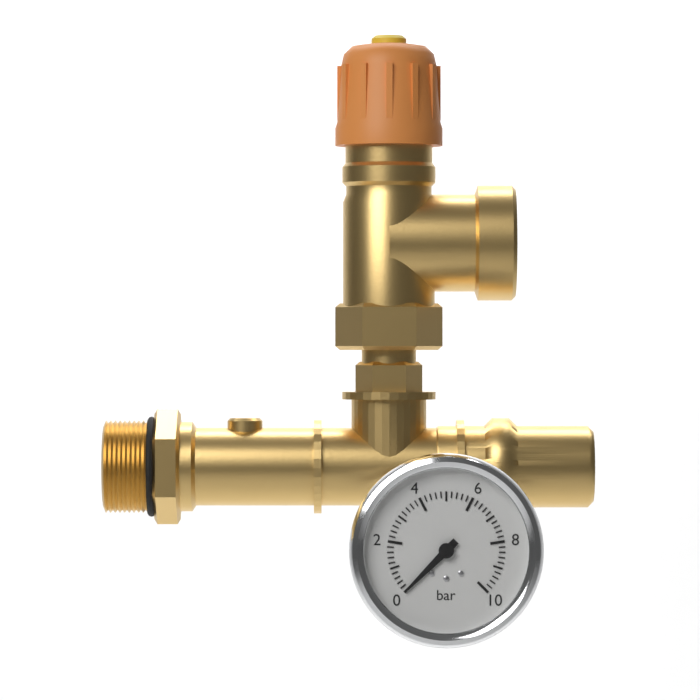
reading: 0.0 bar
